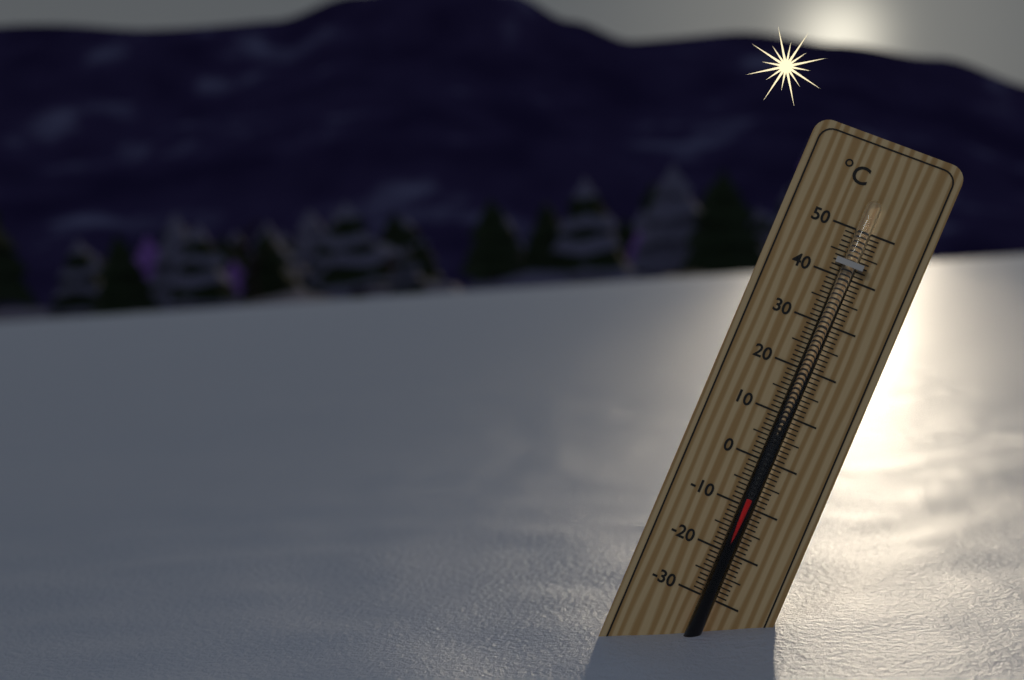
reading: -8 °C
